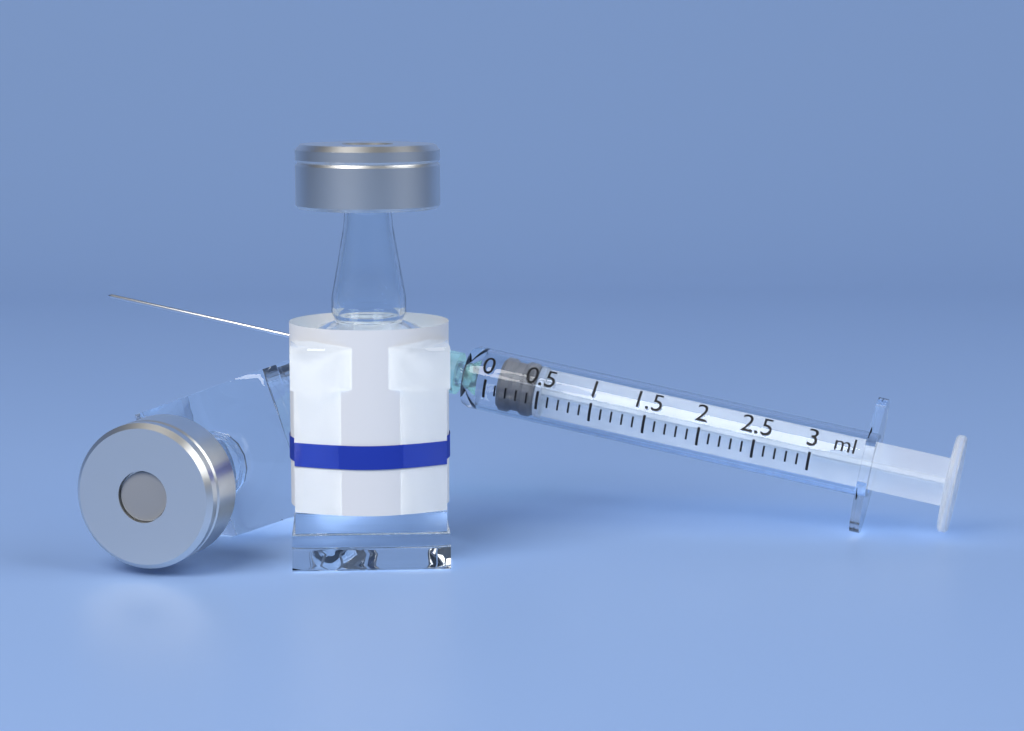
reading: 0.1 ml
